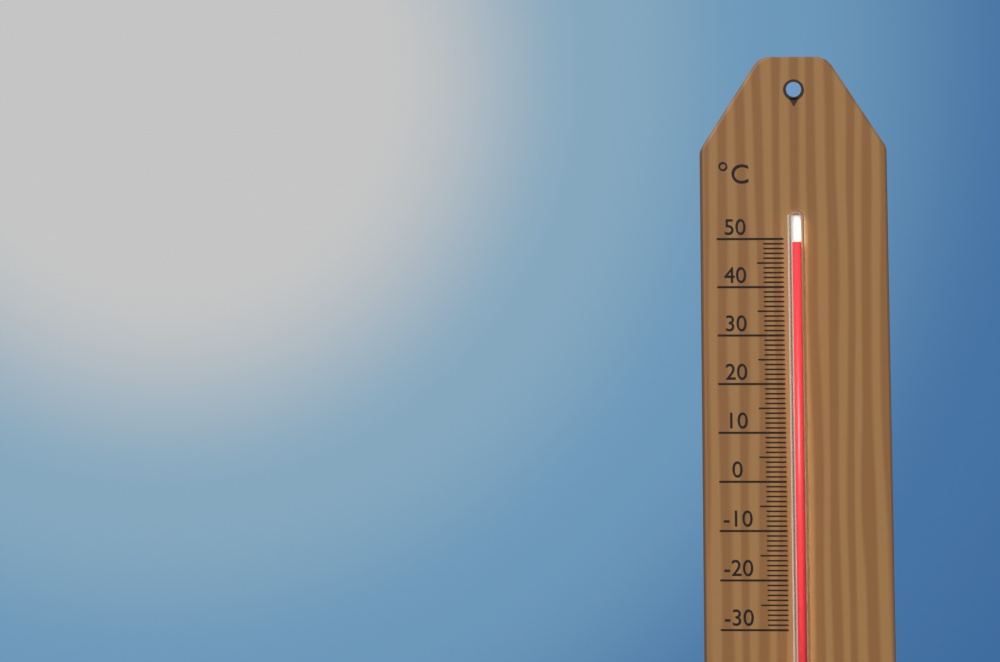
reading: 49 °C
